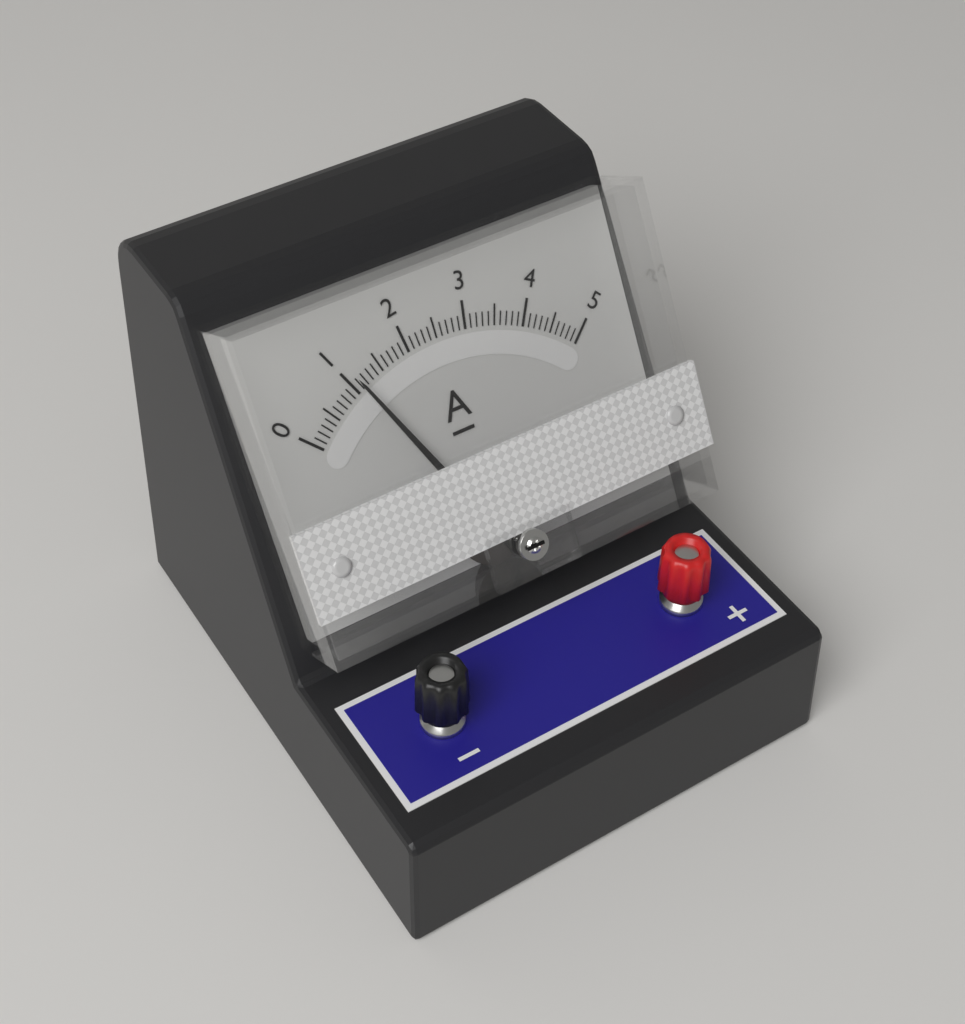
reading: 1.1 A
